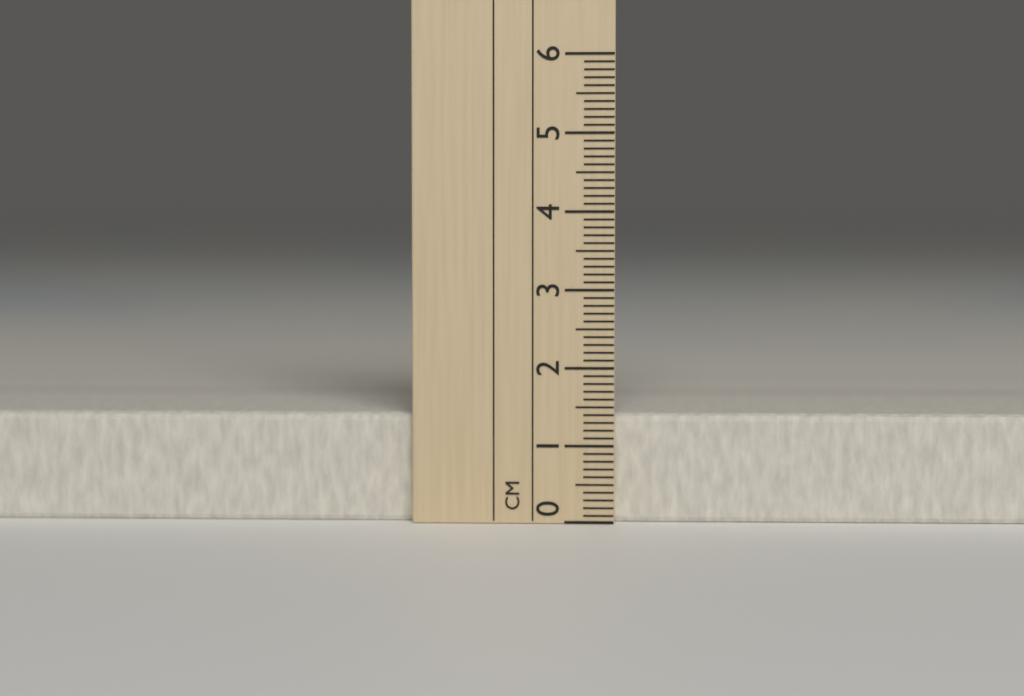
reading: 1.4 cm
